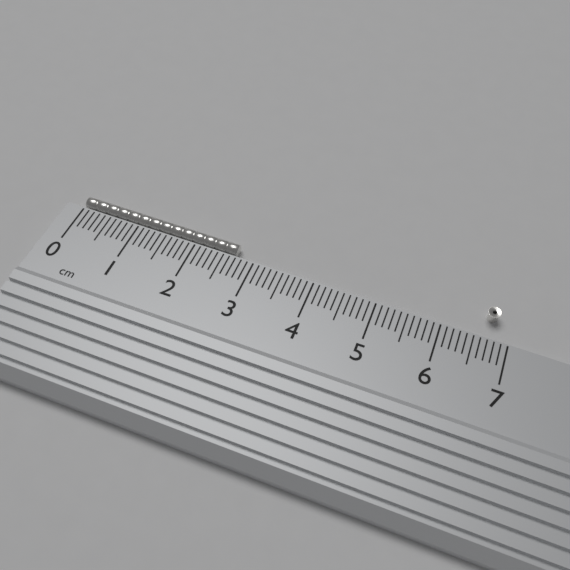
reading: 2.7 cm
